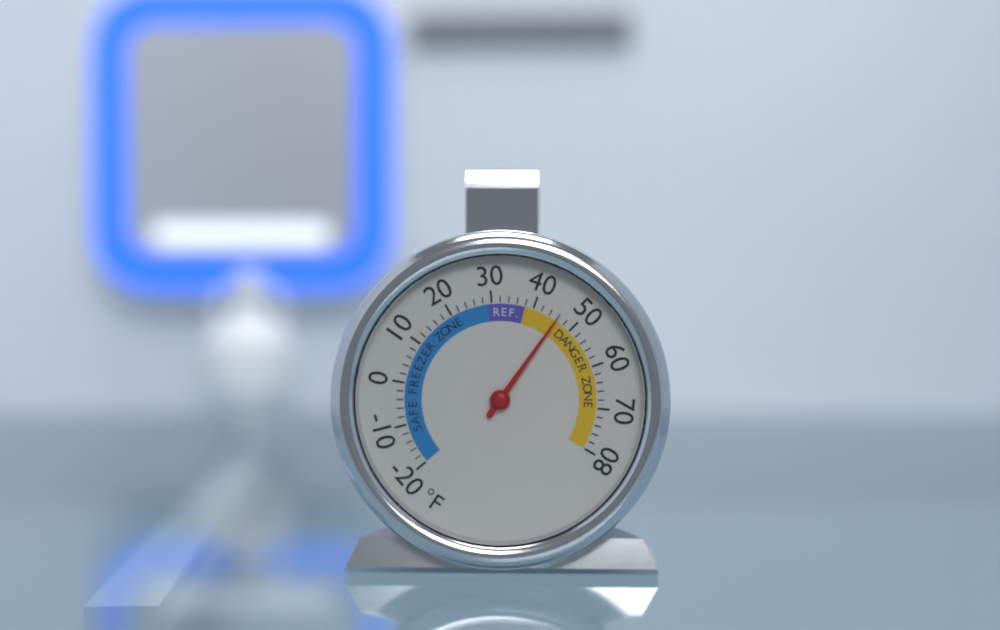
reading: 46 °F
